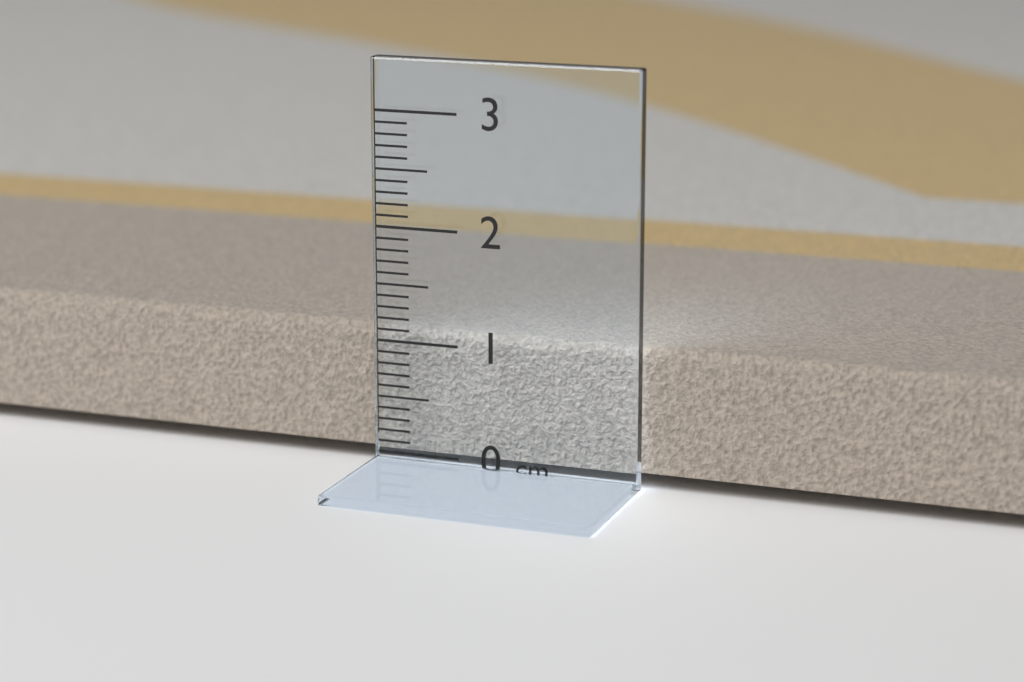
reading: 1.1 cm
